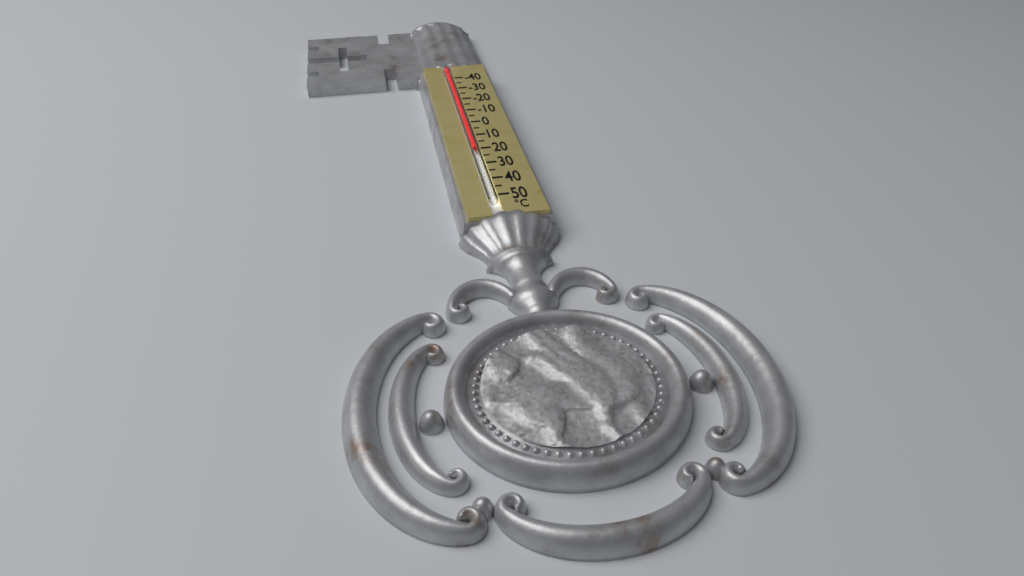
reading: 21 °C
